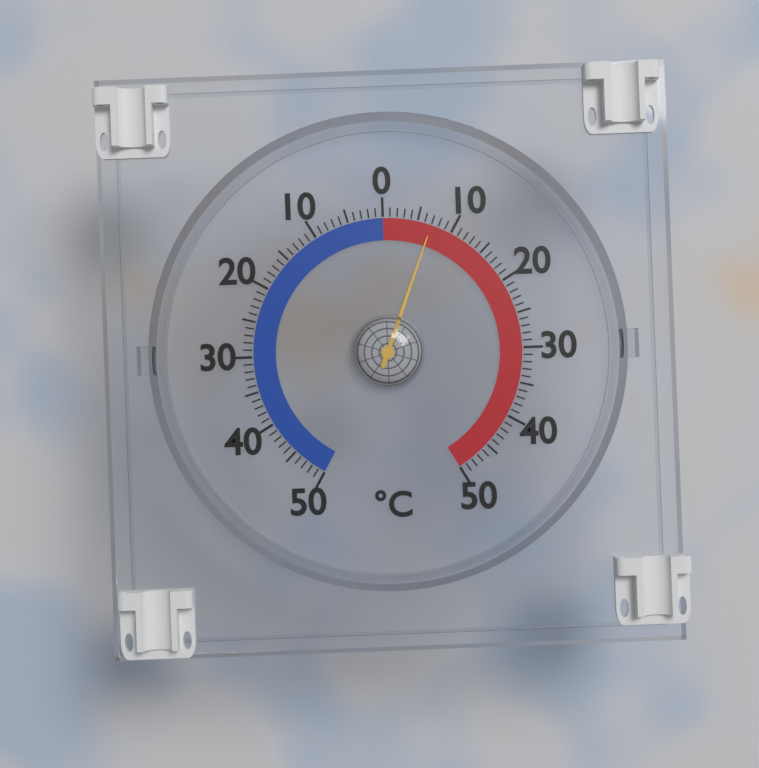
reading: 7 °C
